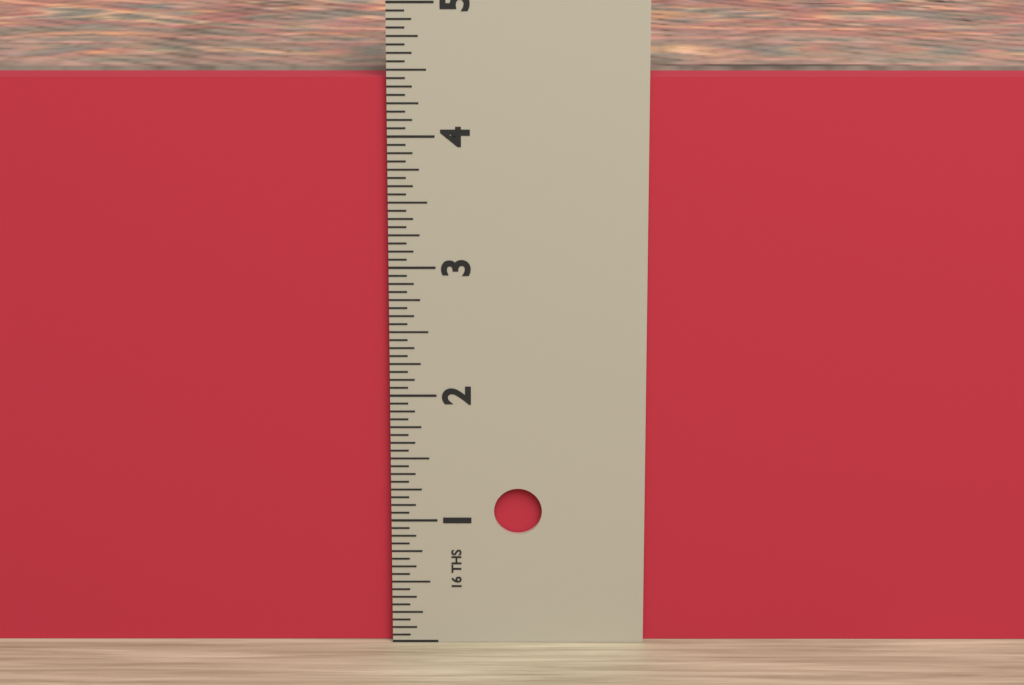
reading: 4.4375 in
